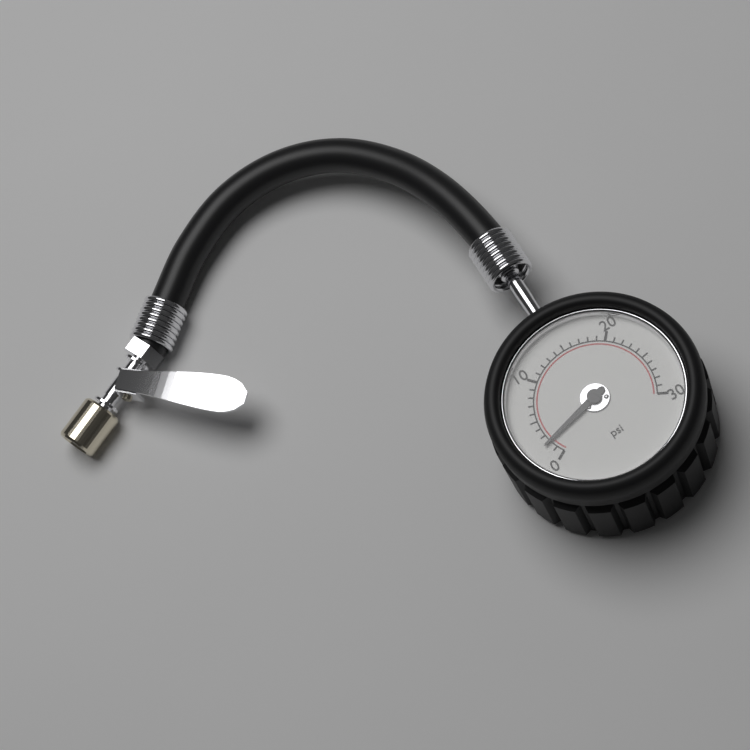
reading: 2 psi
